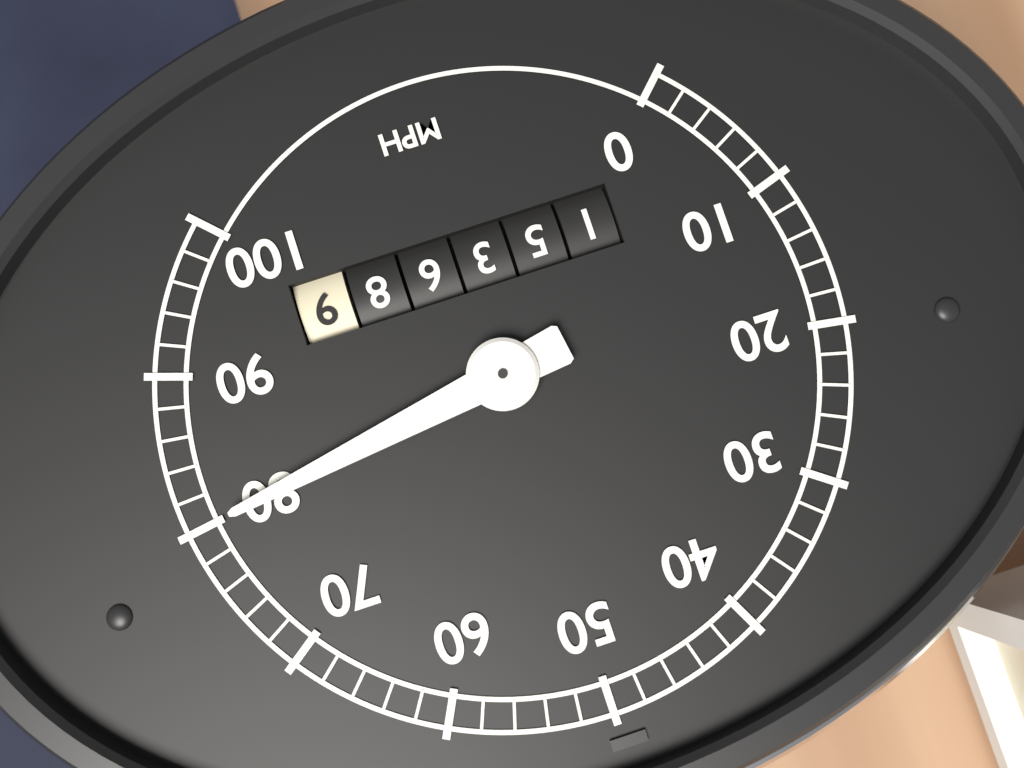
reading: 80 mph
